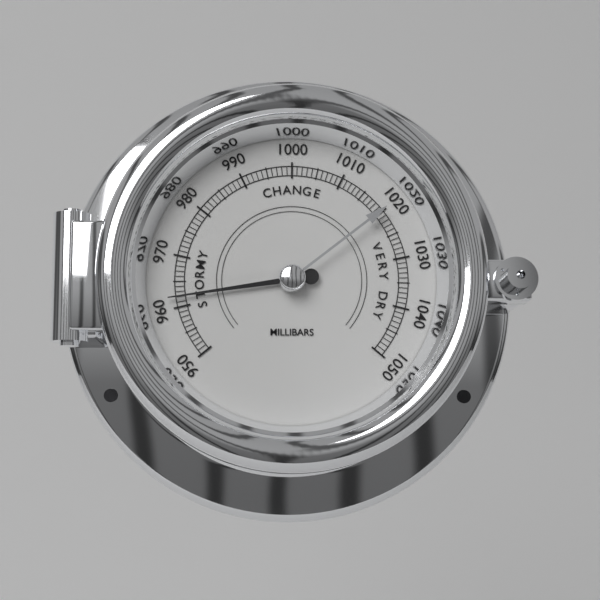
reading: 962 mbar
